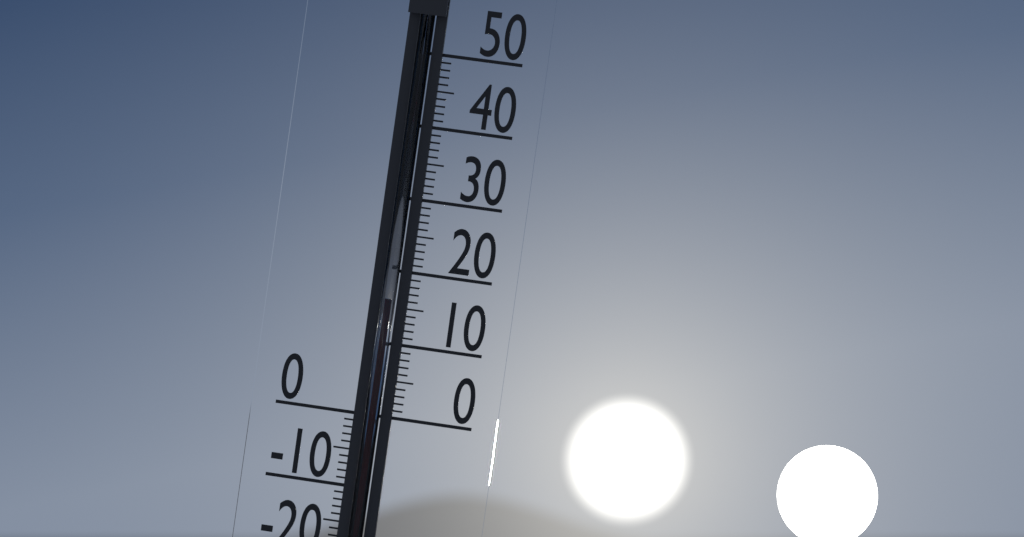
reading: 16 °C
